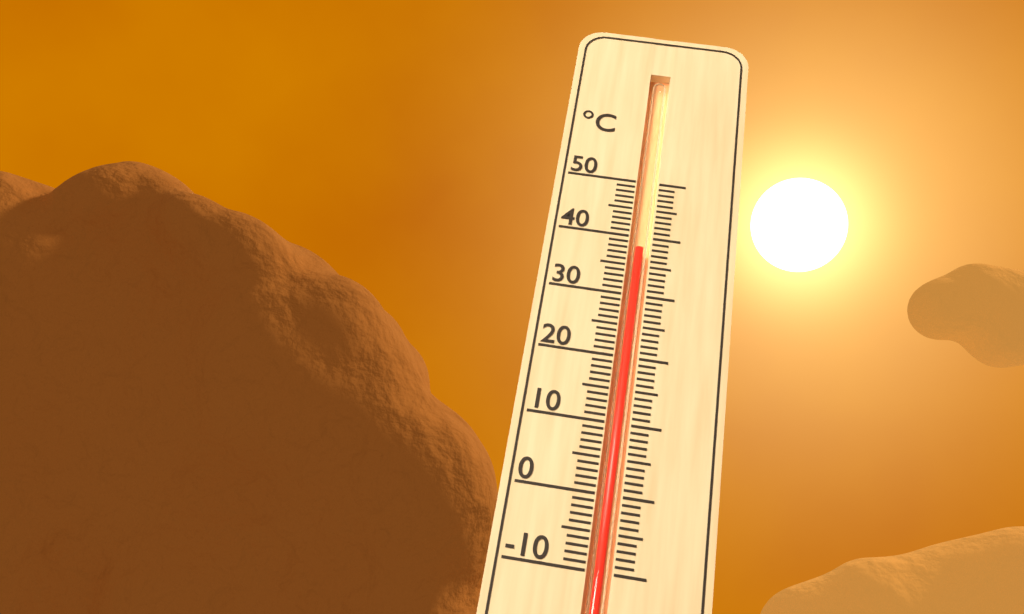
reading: 38 °C
